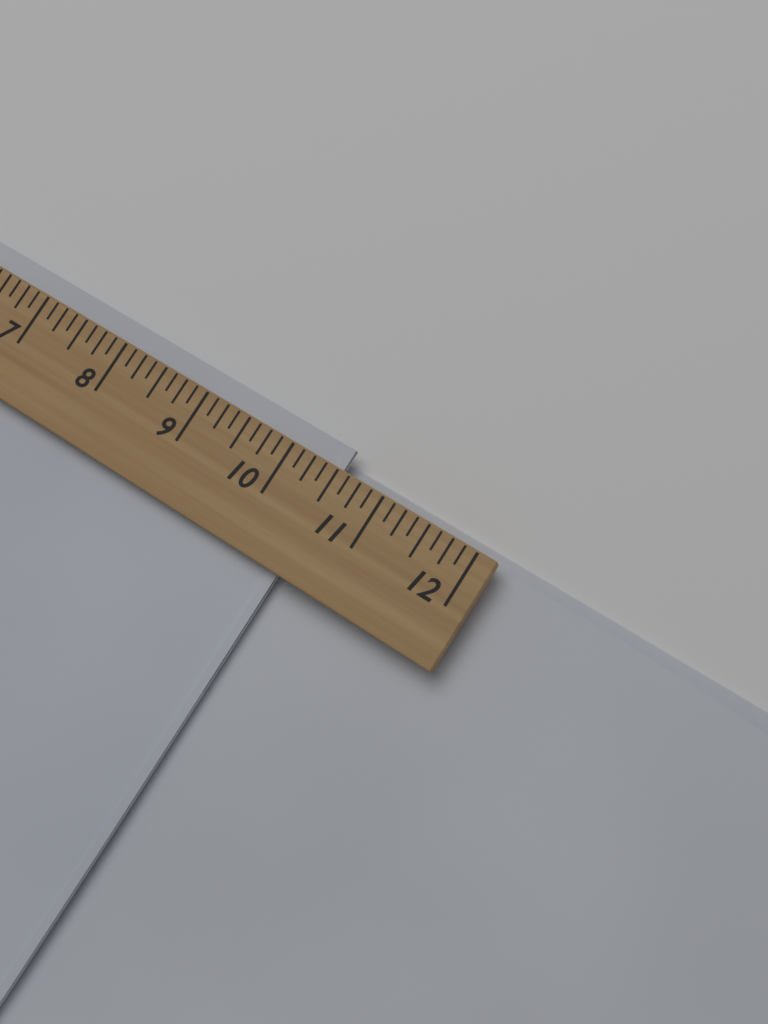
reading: 10.500 (no unit)
